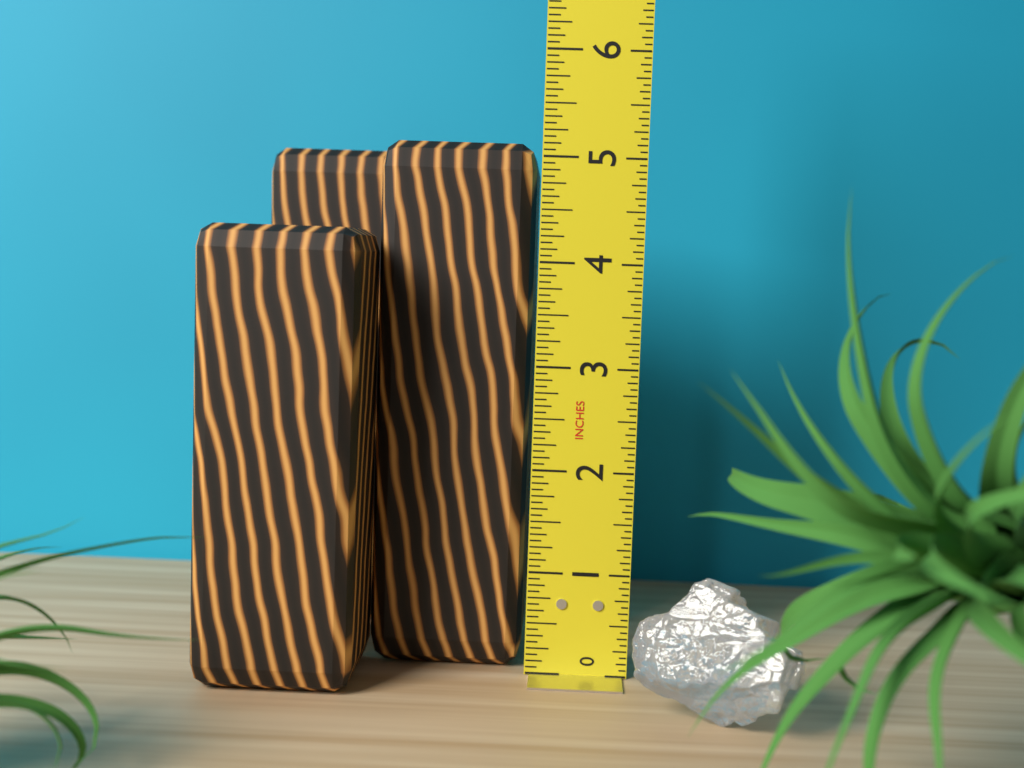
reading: 5.1250 in
